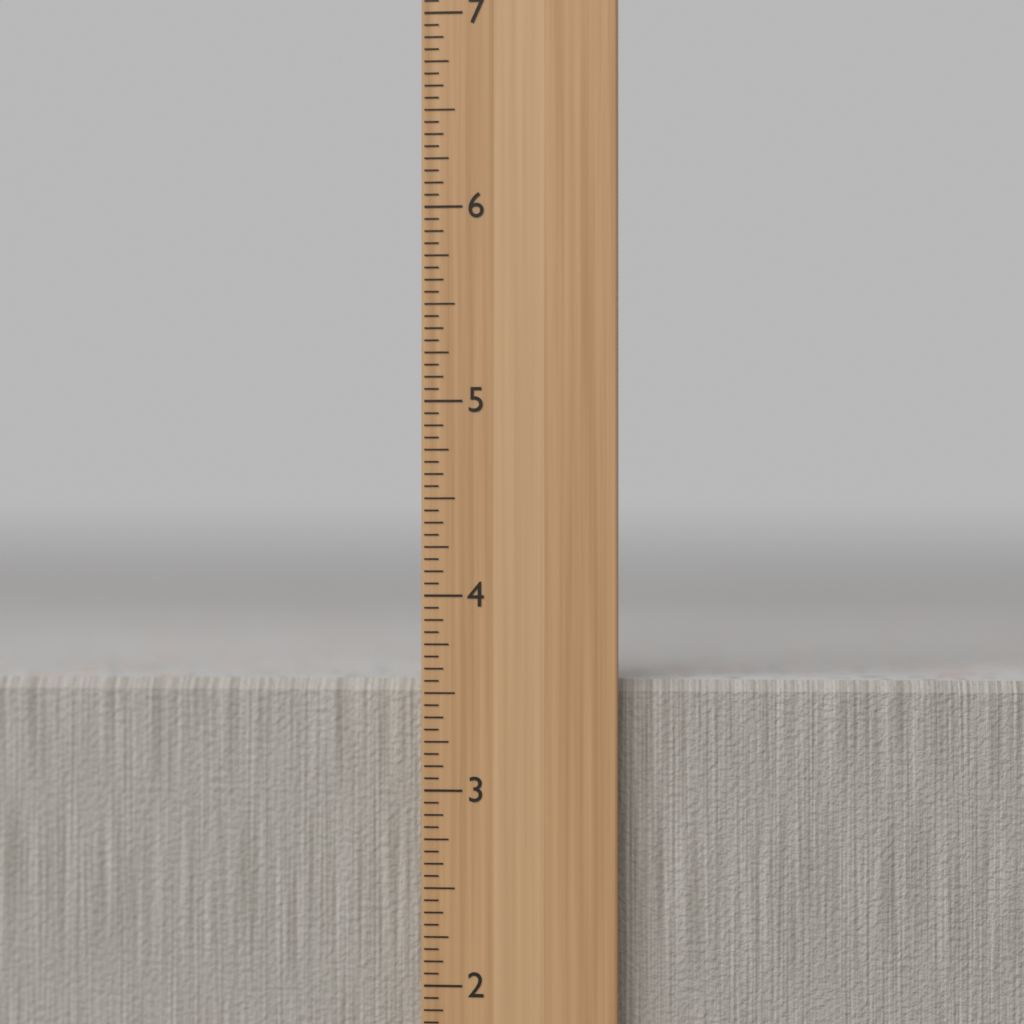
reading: 3.5625 in
